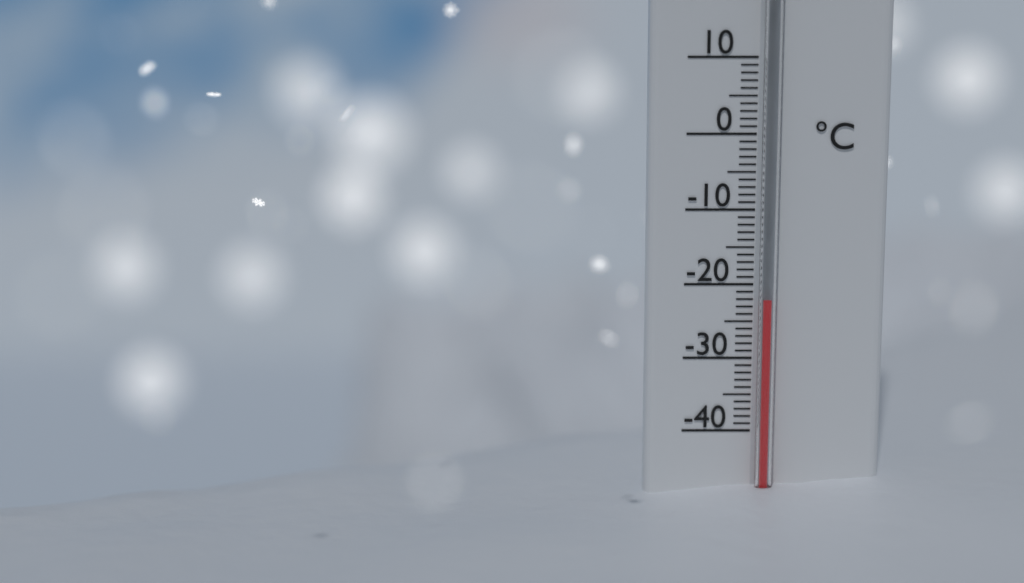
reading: -22 °C
